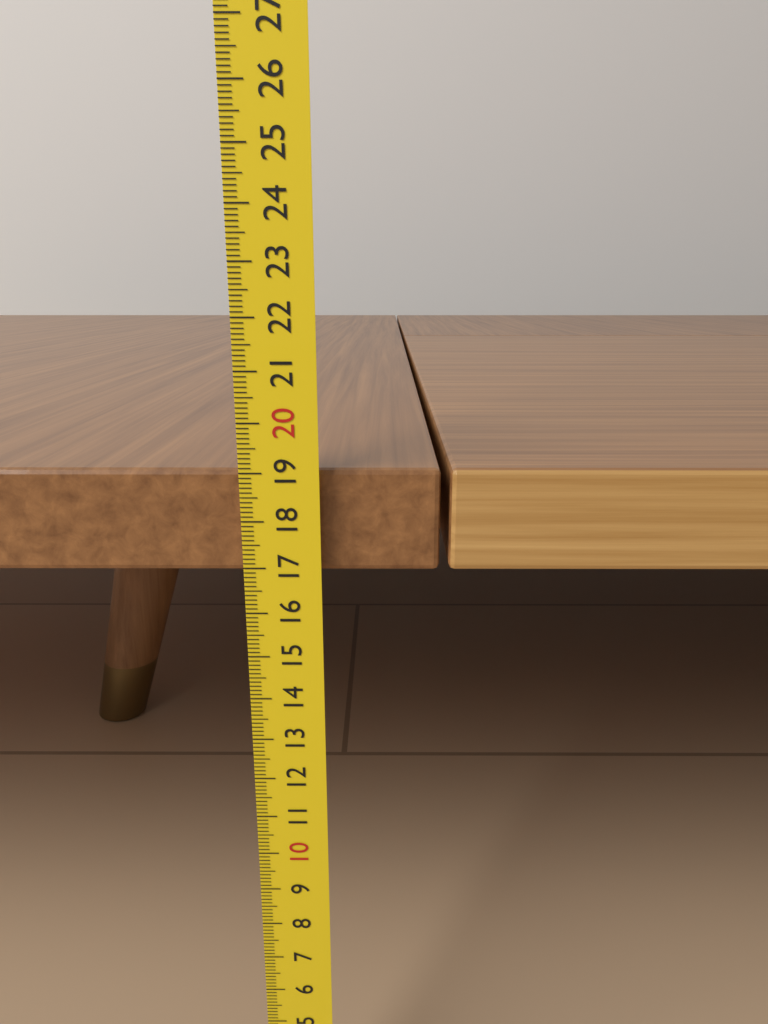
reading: 19.0 cm
